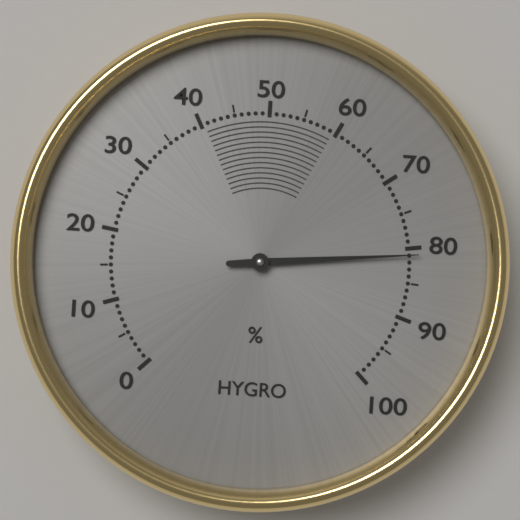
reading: 81 %
